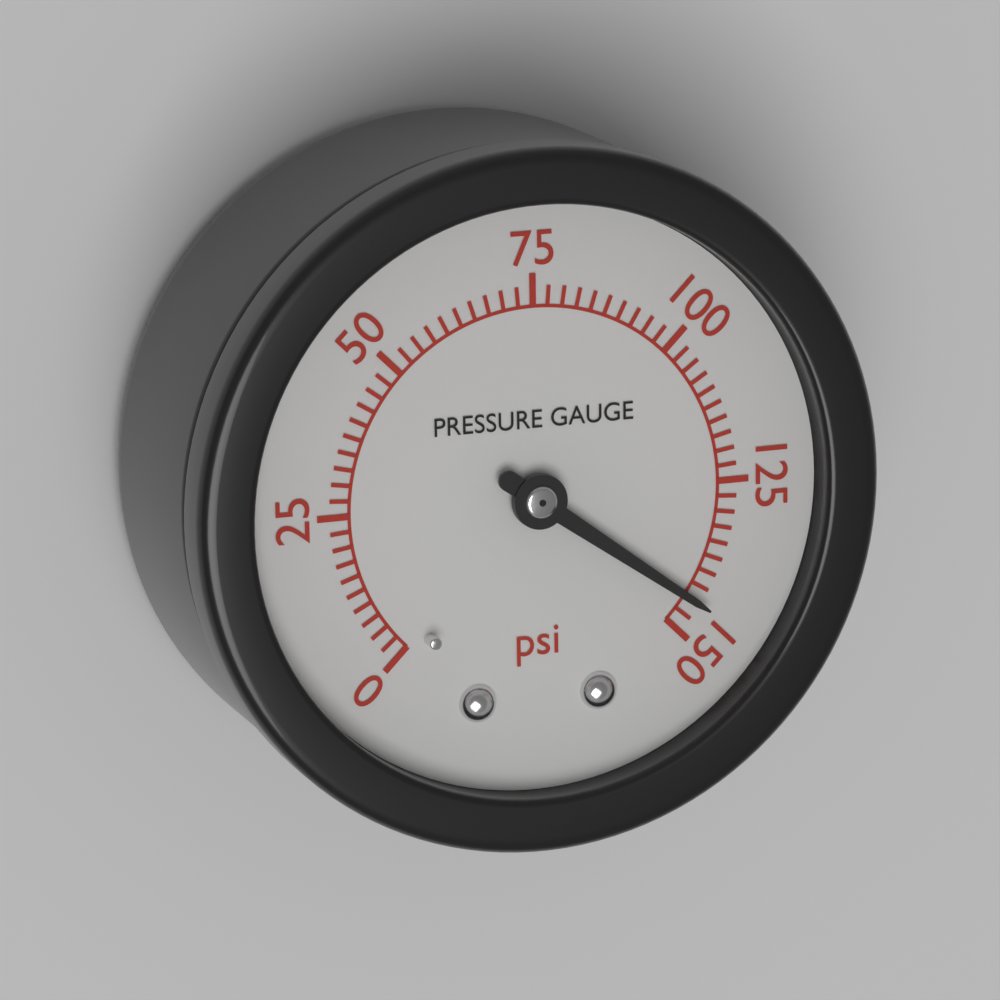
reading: 145.0 psi
